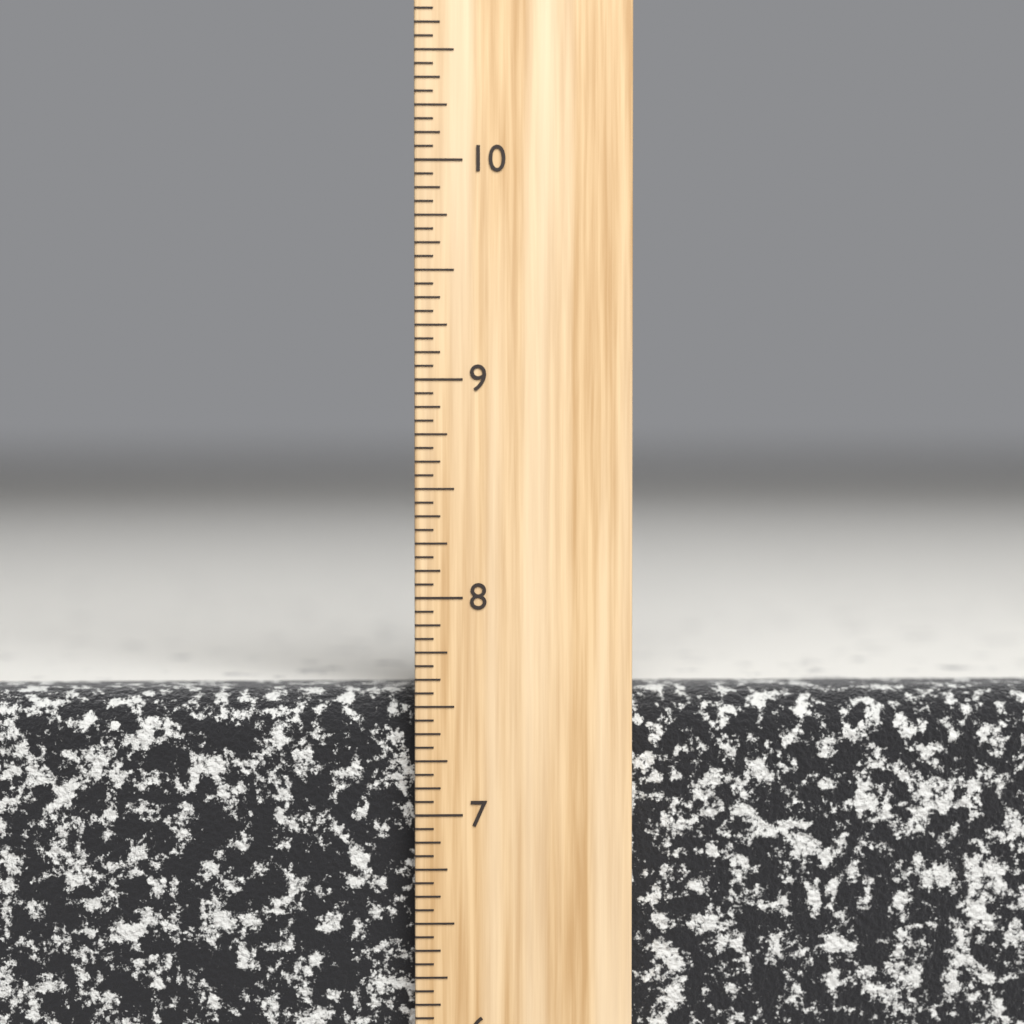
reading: 7.5625 inch
